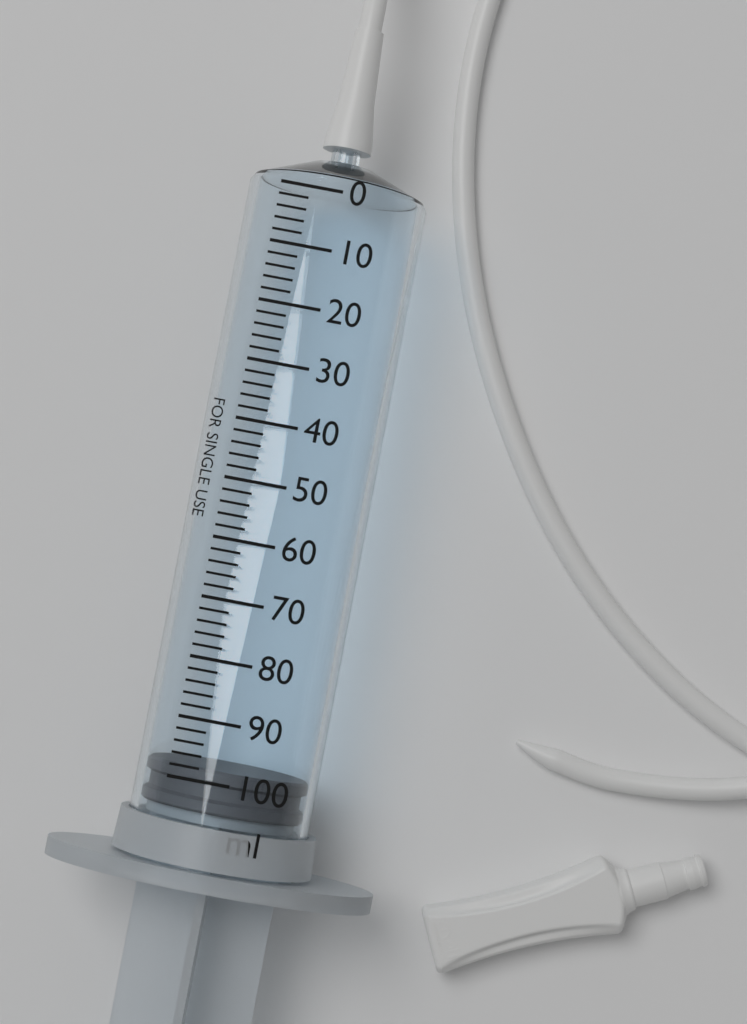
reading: 98 ml
